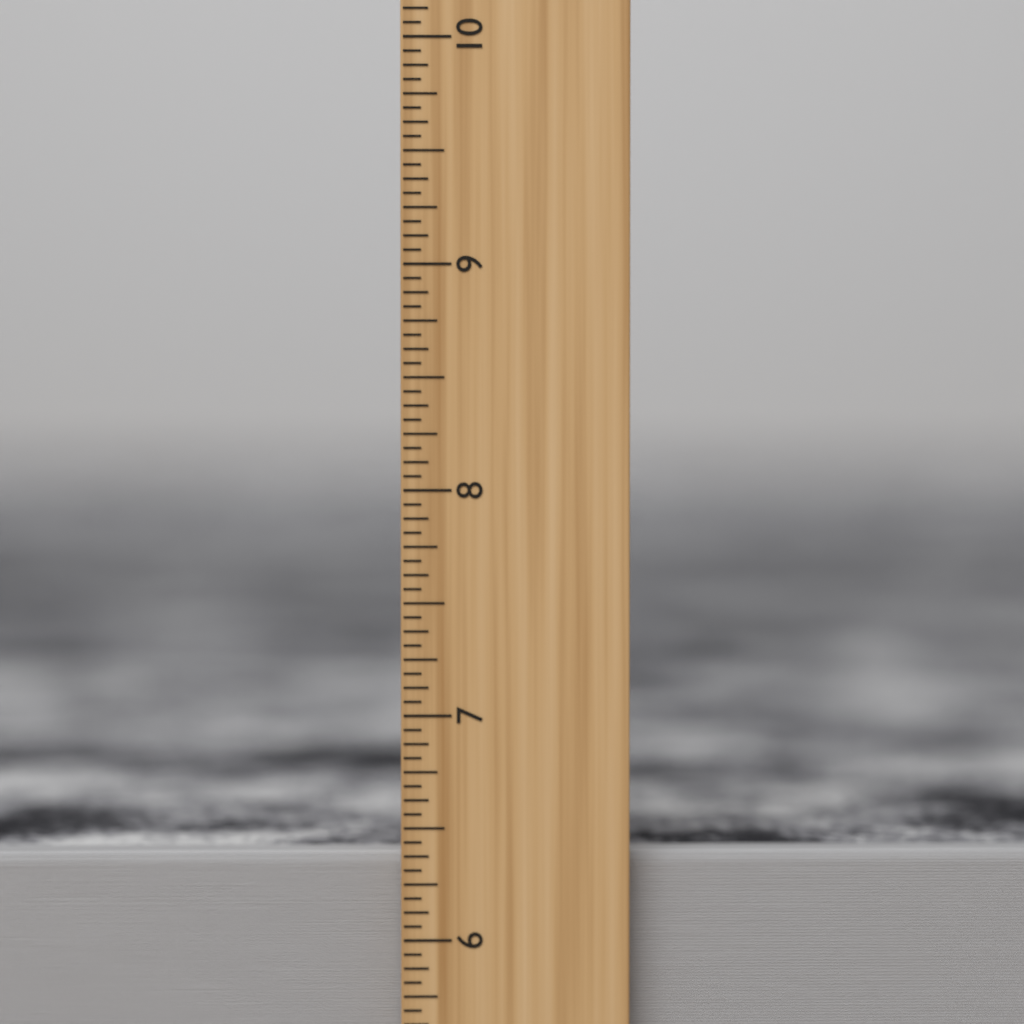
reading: 6.3750 inch
